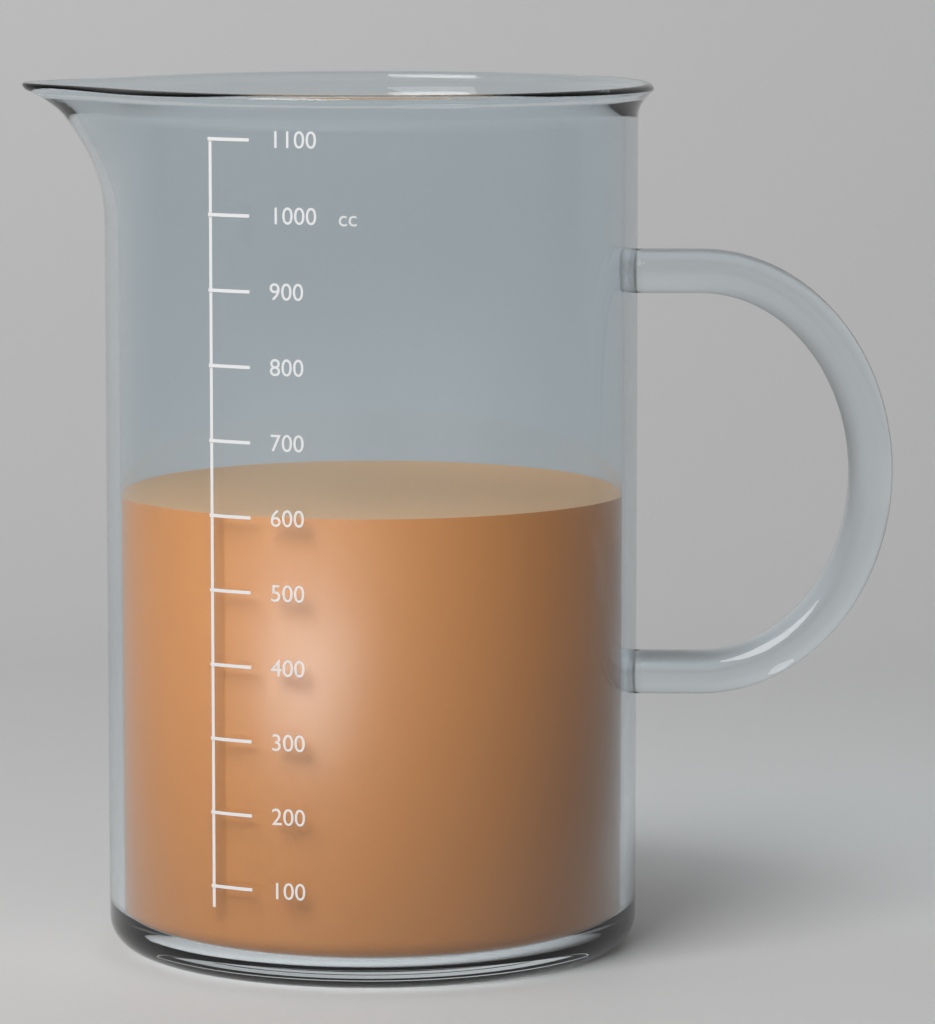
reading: 600 cc
